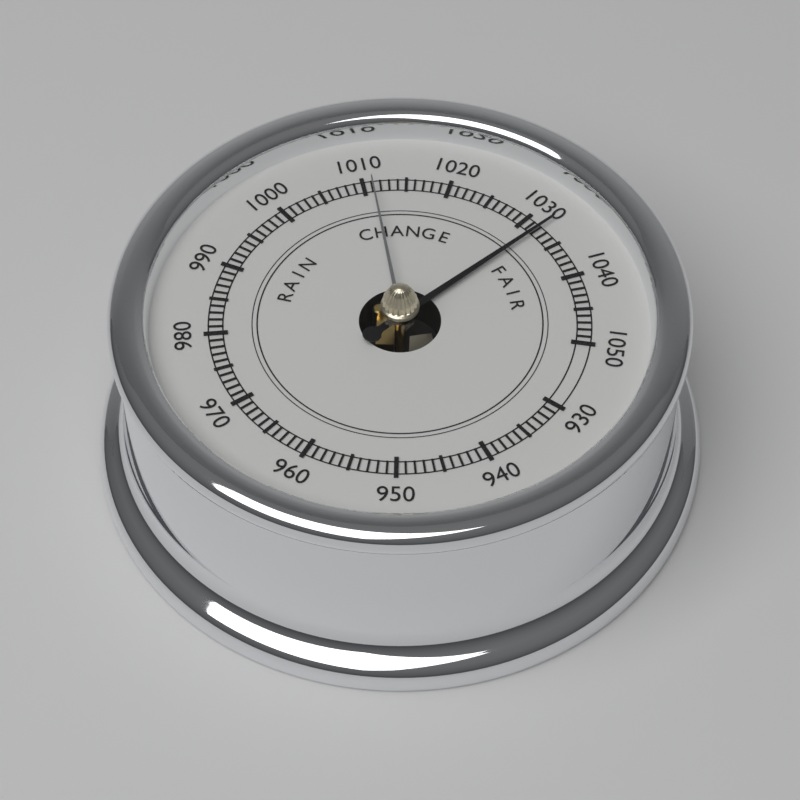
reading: 1032 (no unit)
